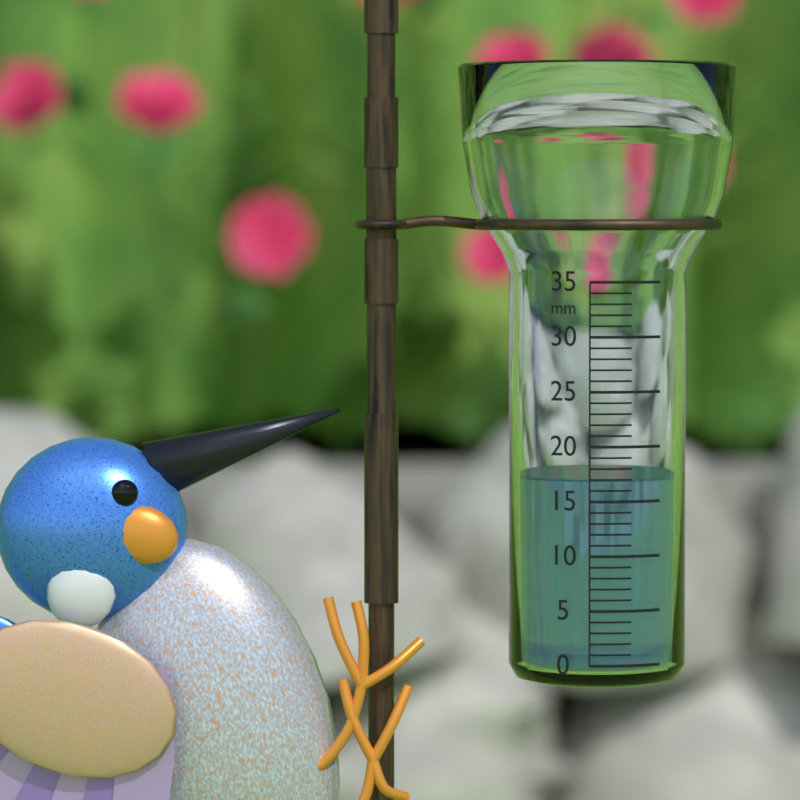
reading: 17 mm
